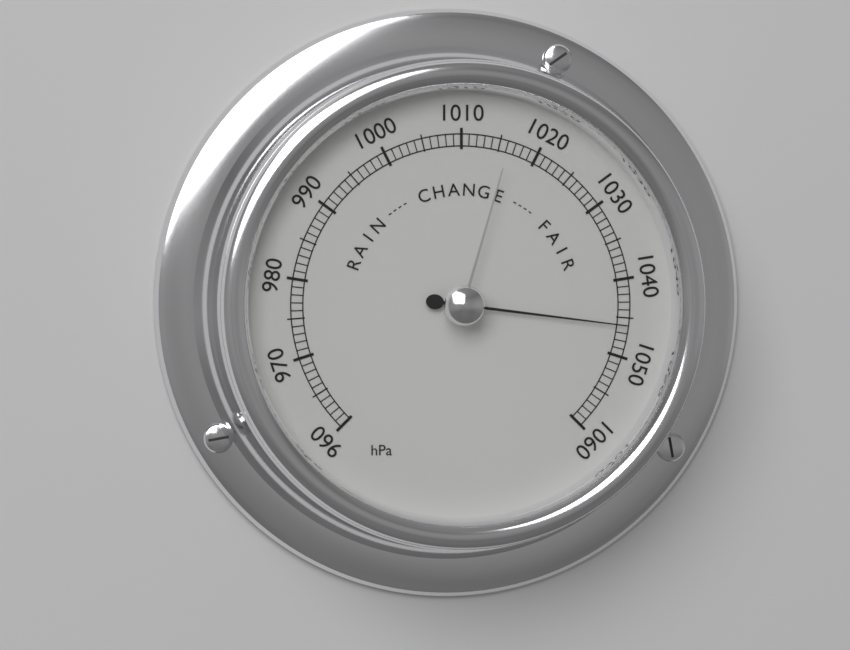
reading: 1046 hPa
